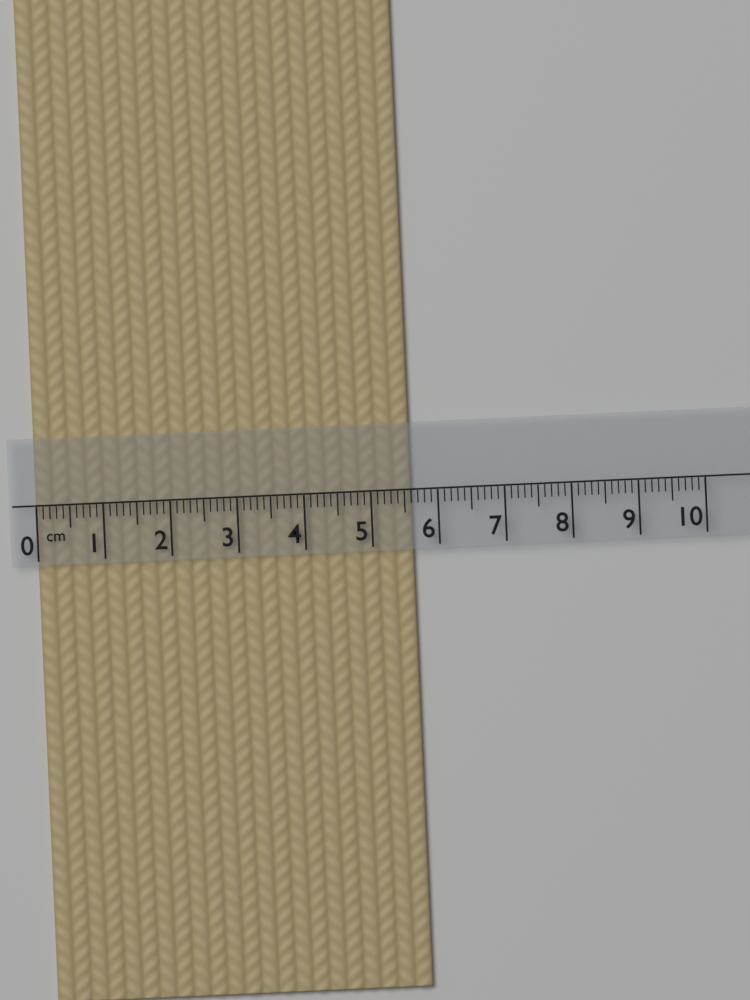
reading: 5.6 cm
